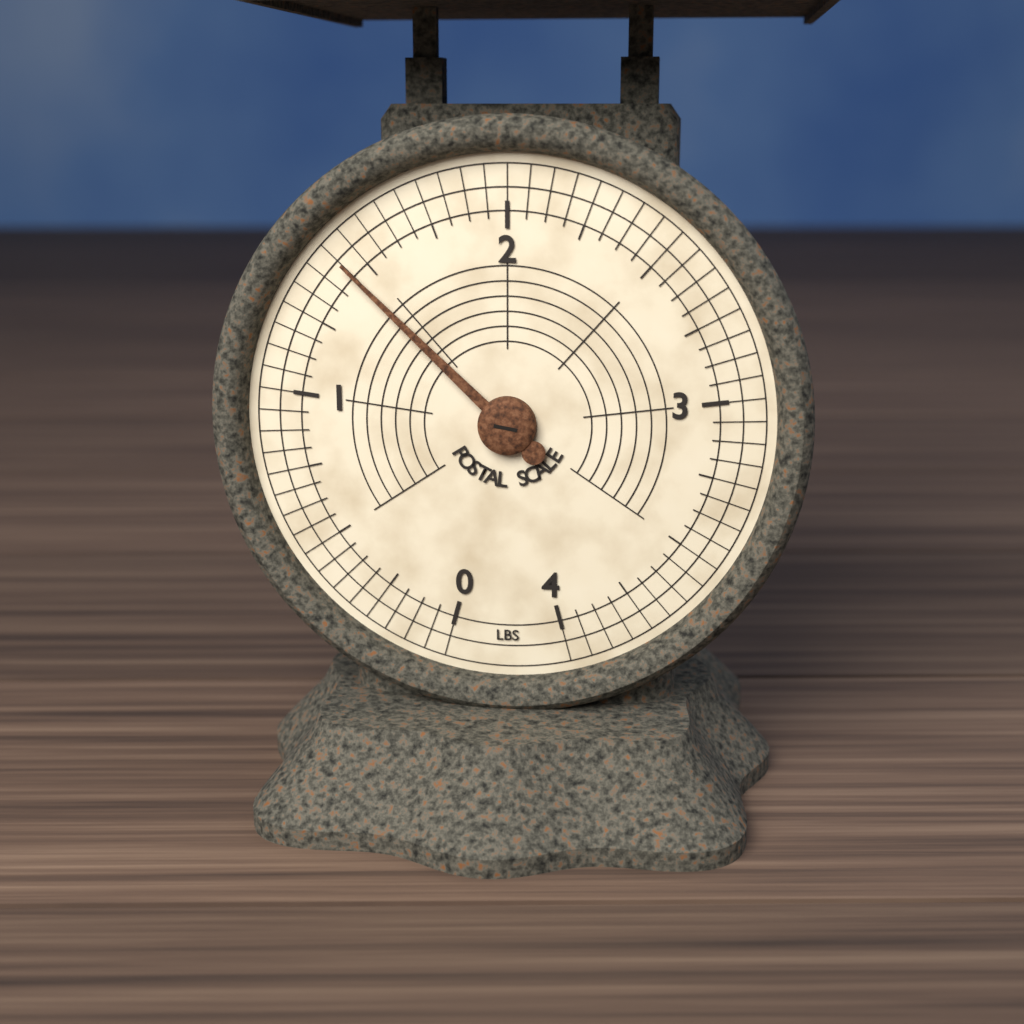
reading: 1.4375 lbs
